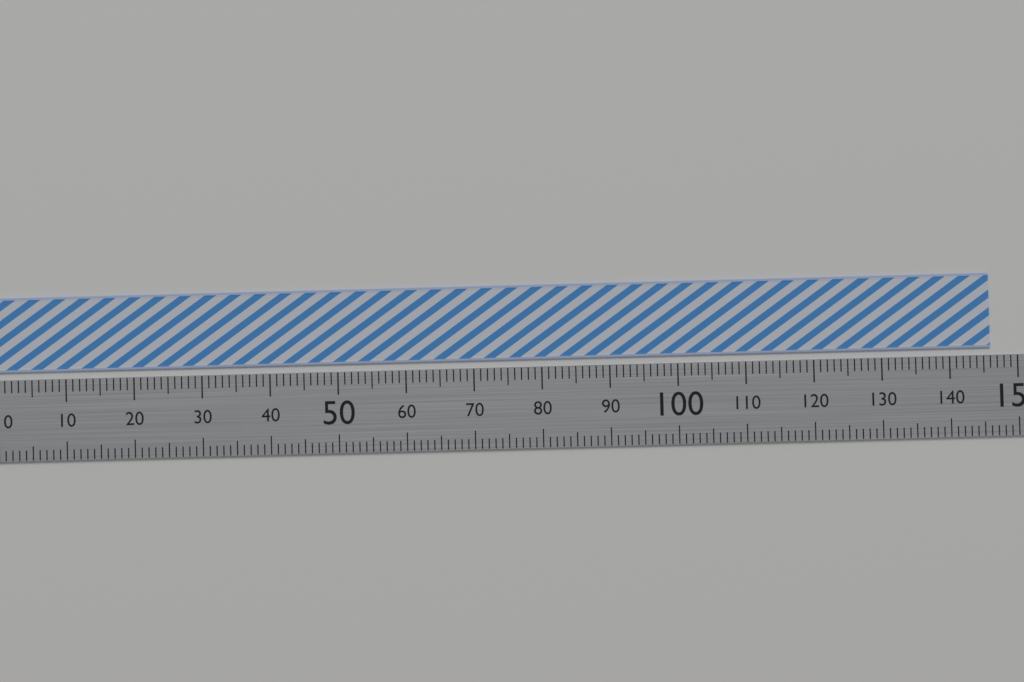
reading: 146 (no unit)
